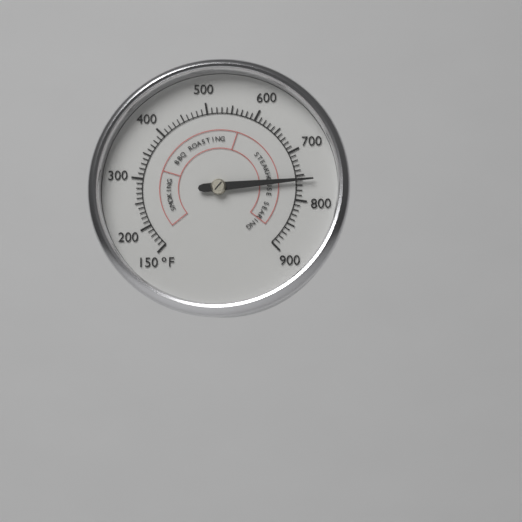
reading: 760 °F
